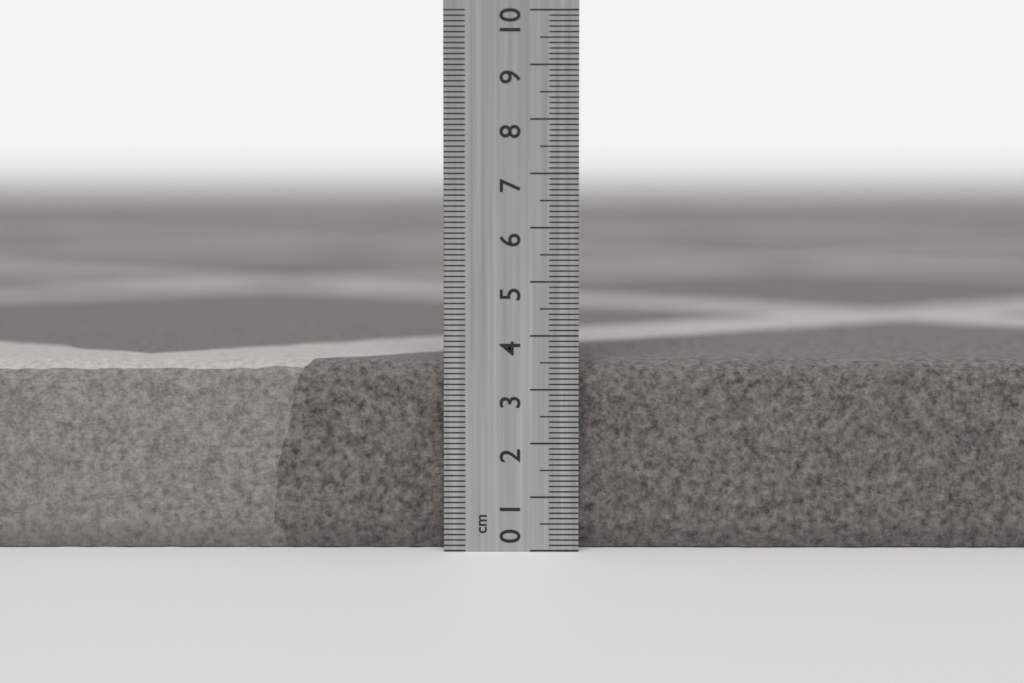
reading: 3.5 cm
